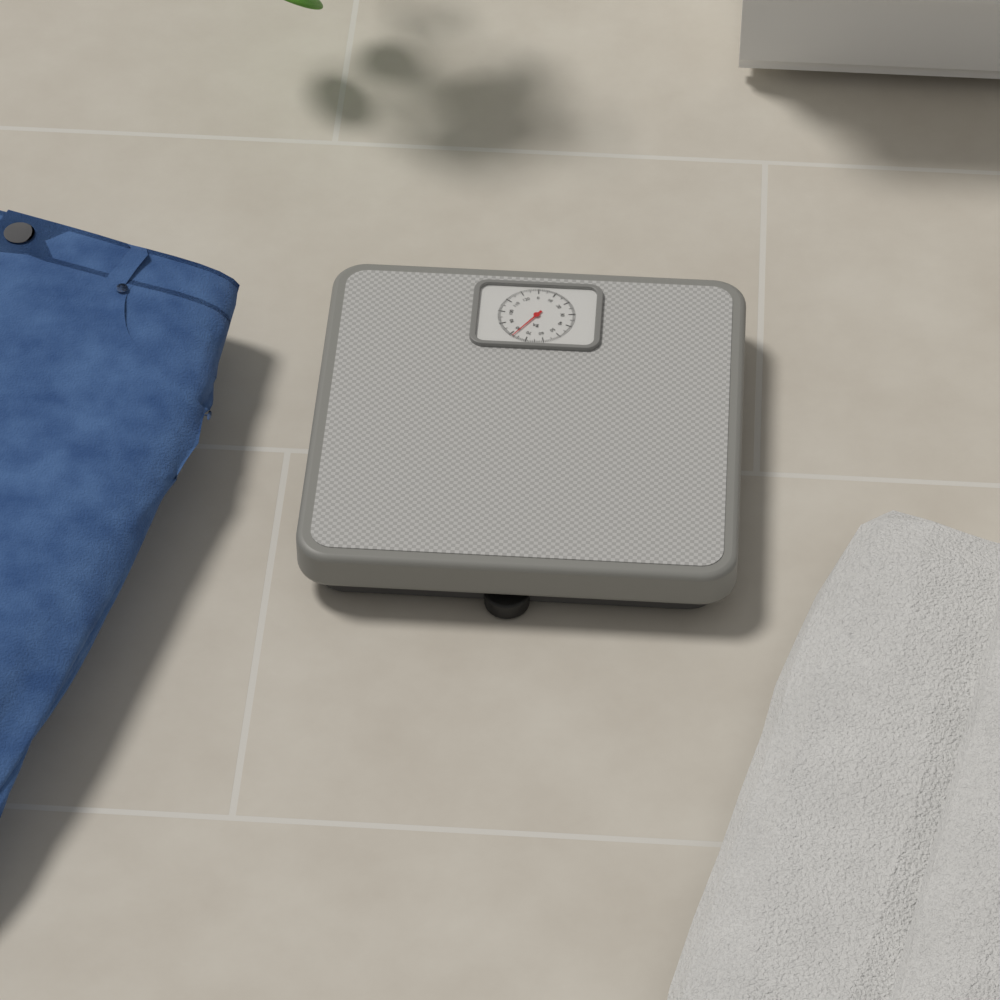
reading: 78 kg
